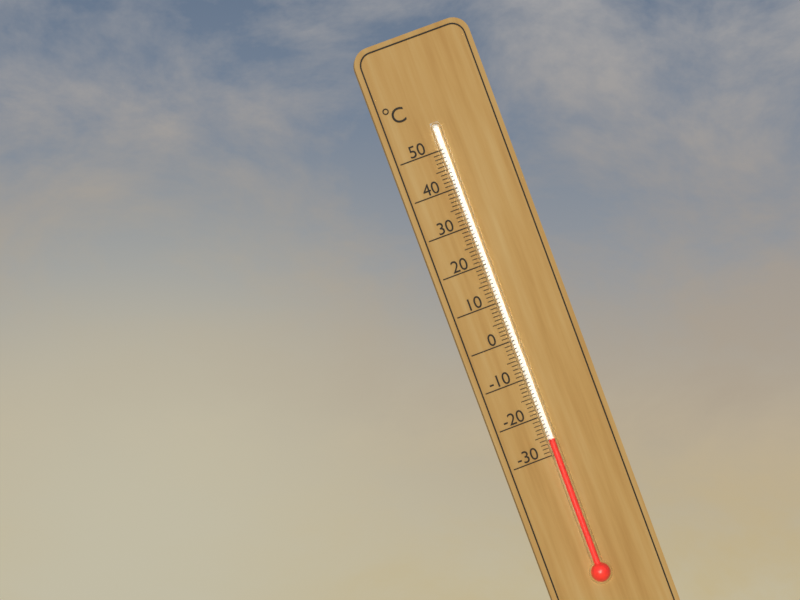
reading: -26 °C
